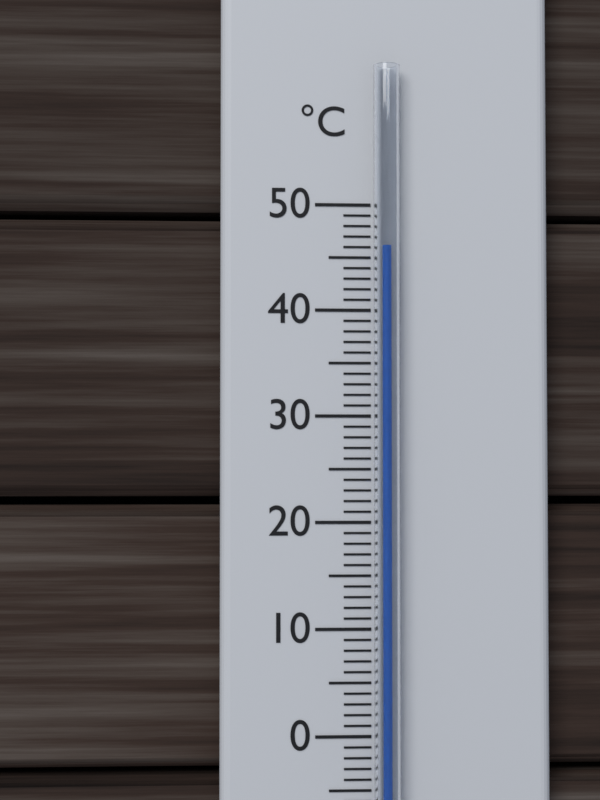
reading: 46 °C
